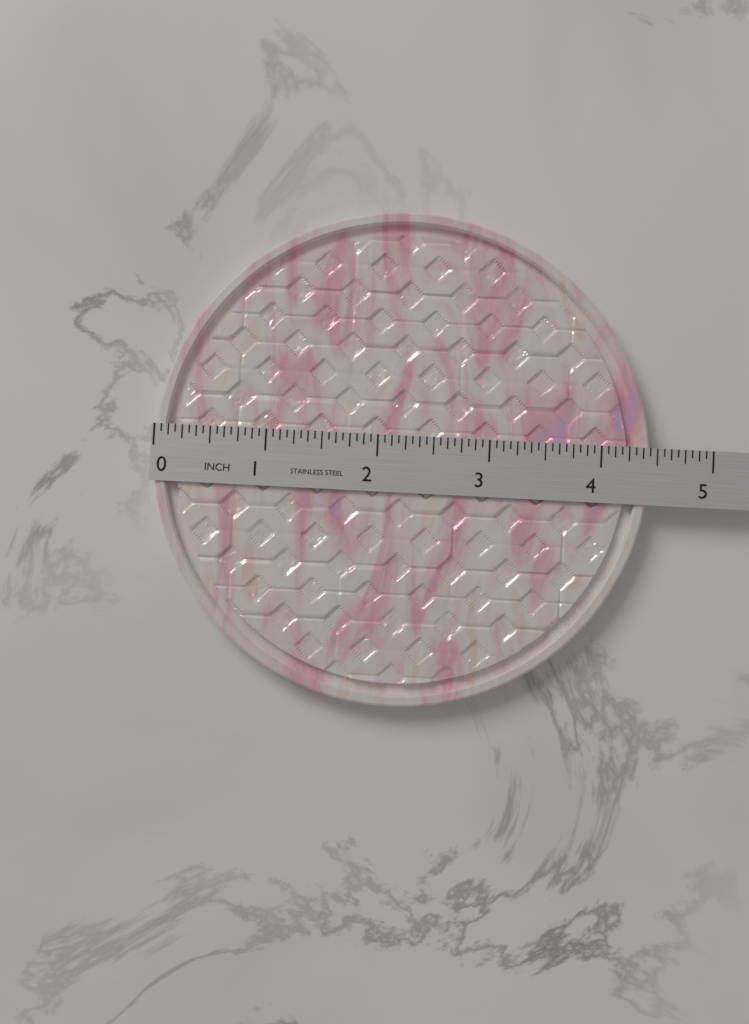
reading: 4.4375 in
